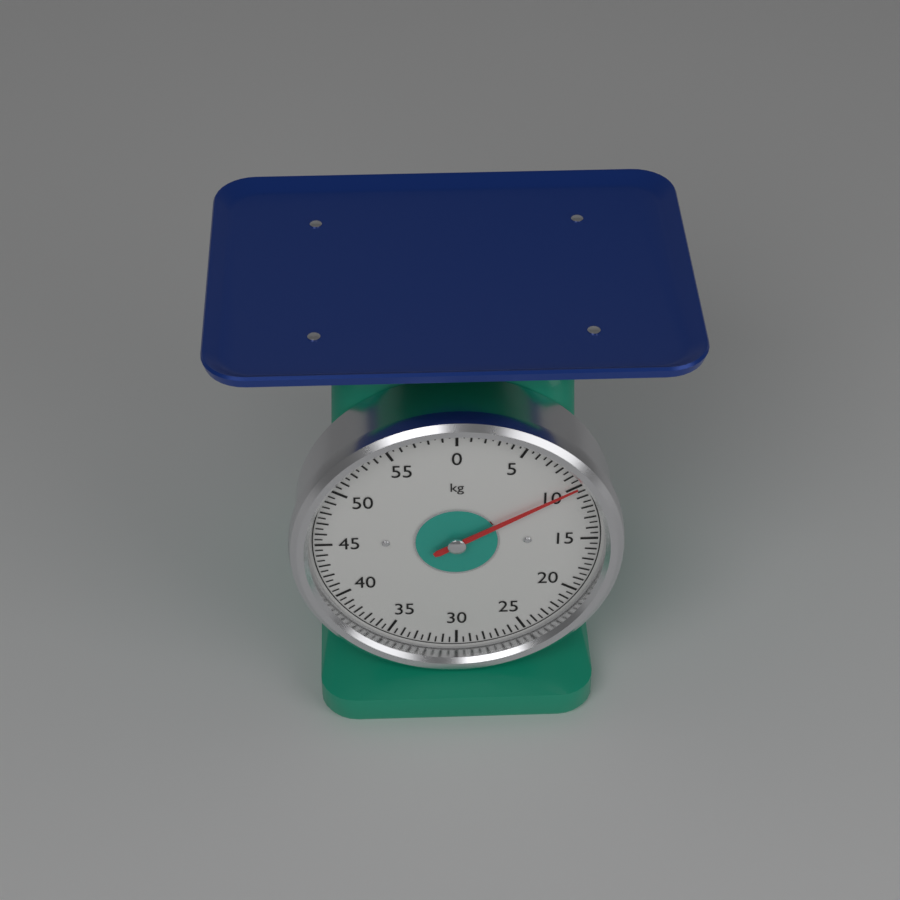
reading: 10.0 kg
